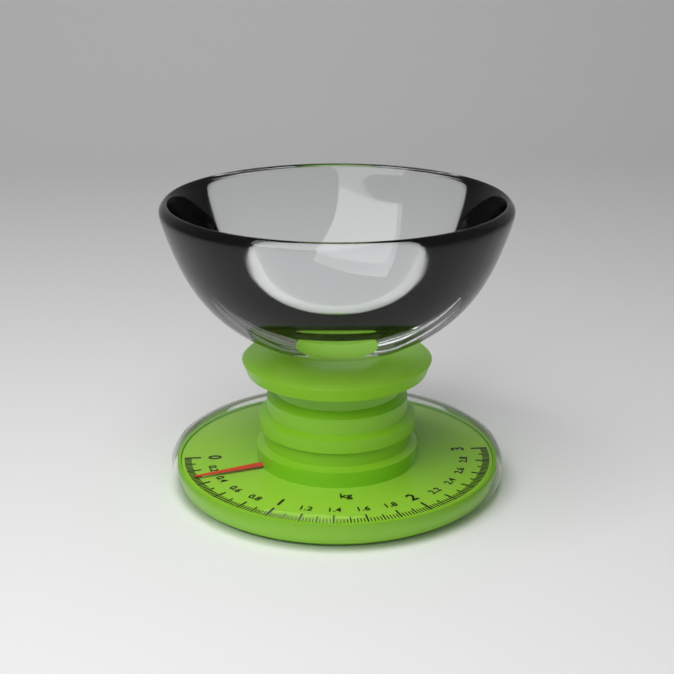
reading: 0.32 kg
